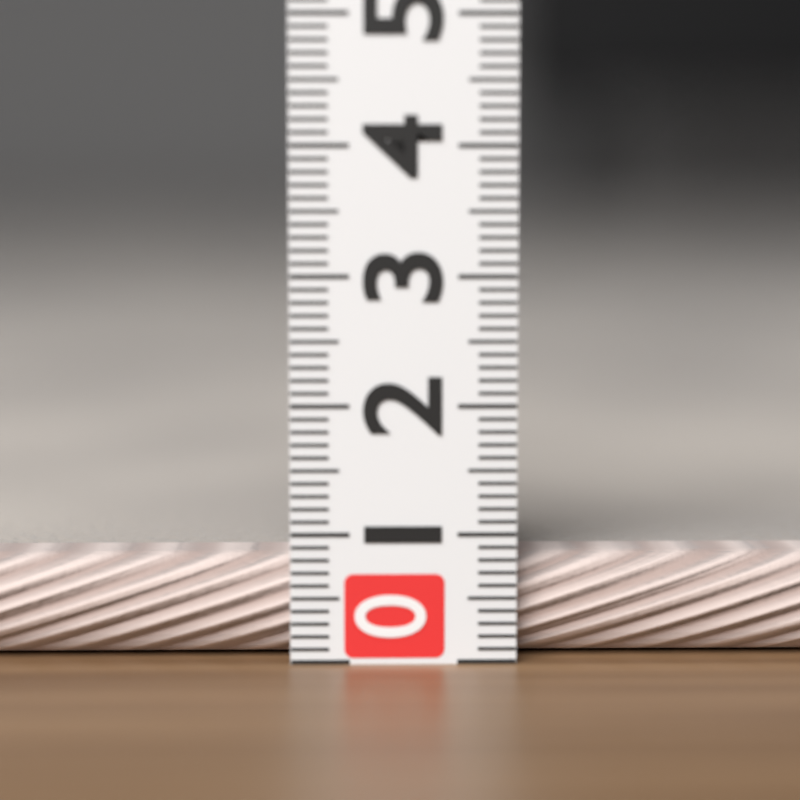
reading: 0.8 (no unit)
